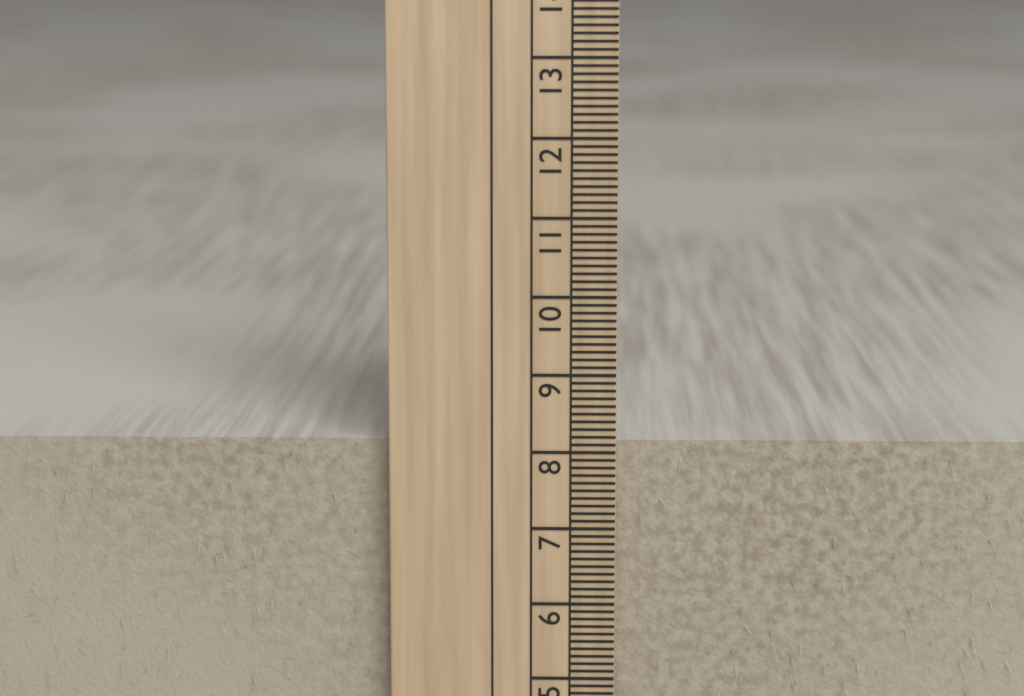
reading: 8.1 cm
